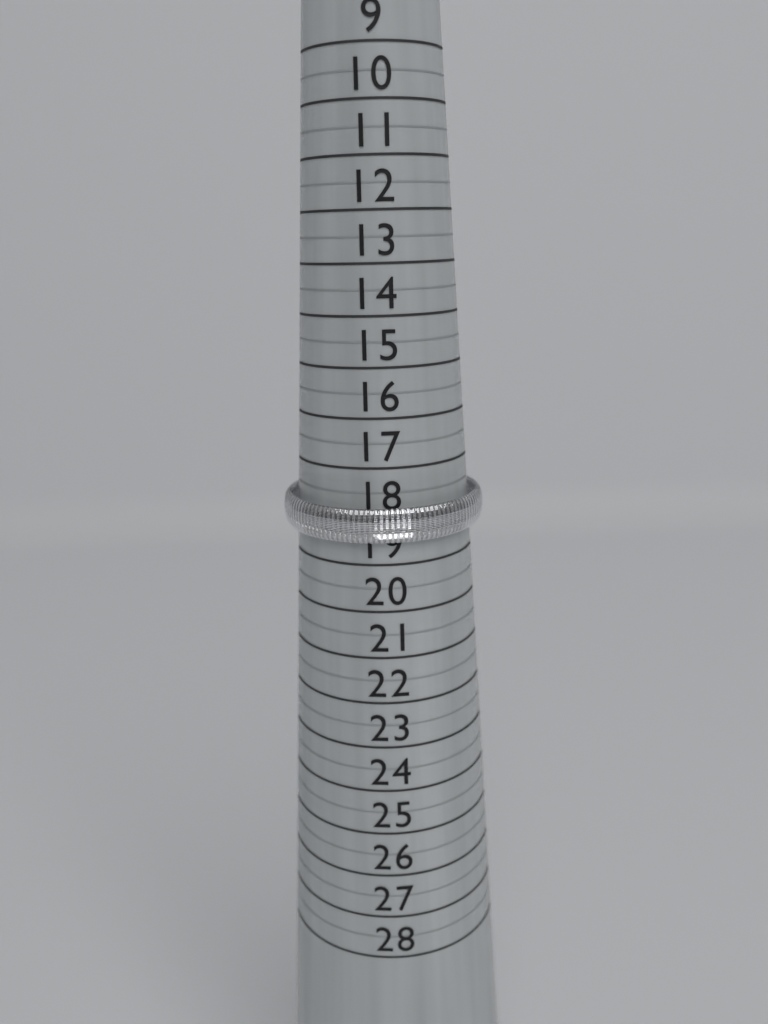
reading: 18.5 (no unit)
